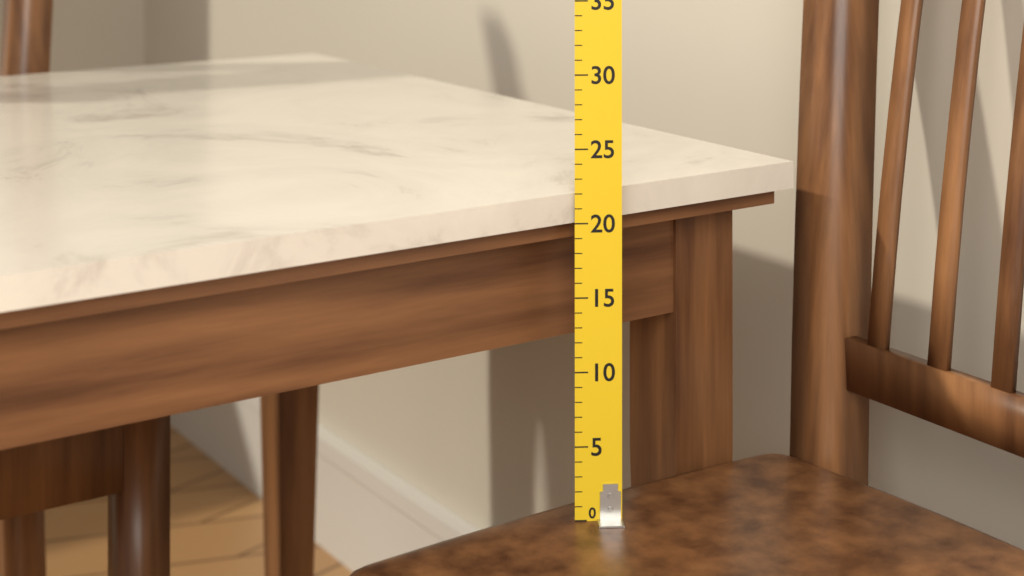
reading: 22 (no unit)
